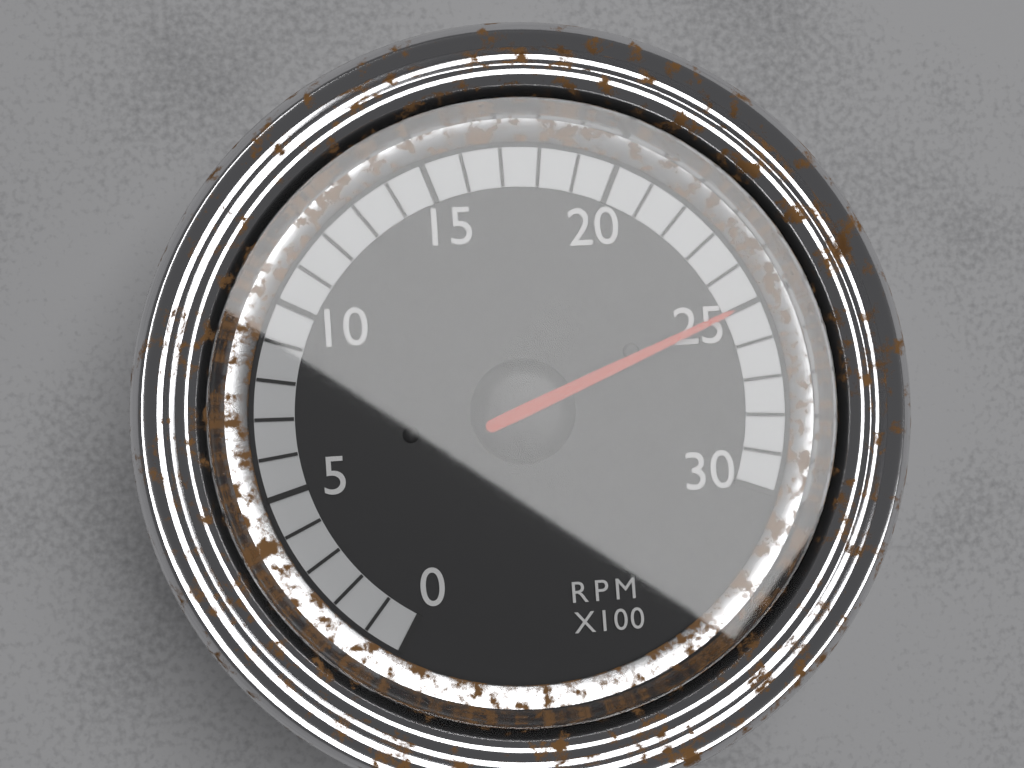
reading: 25 RPM x100
